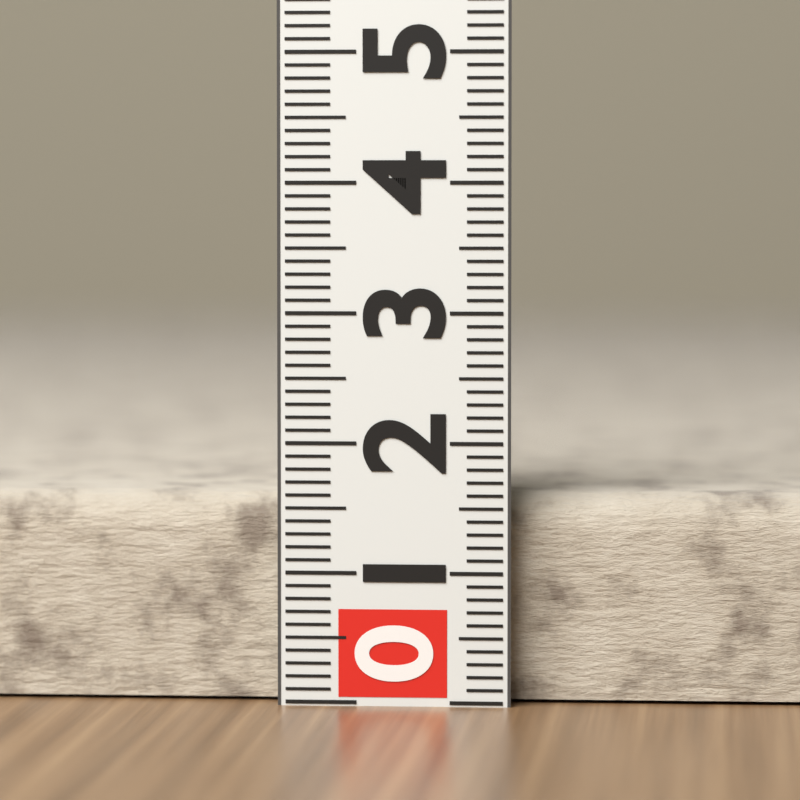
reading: 1.6 (no unit)
